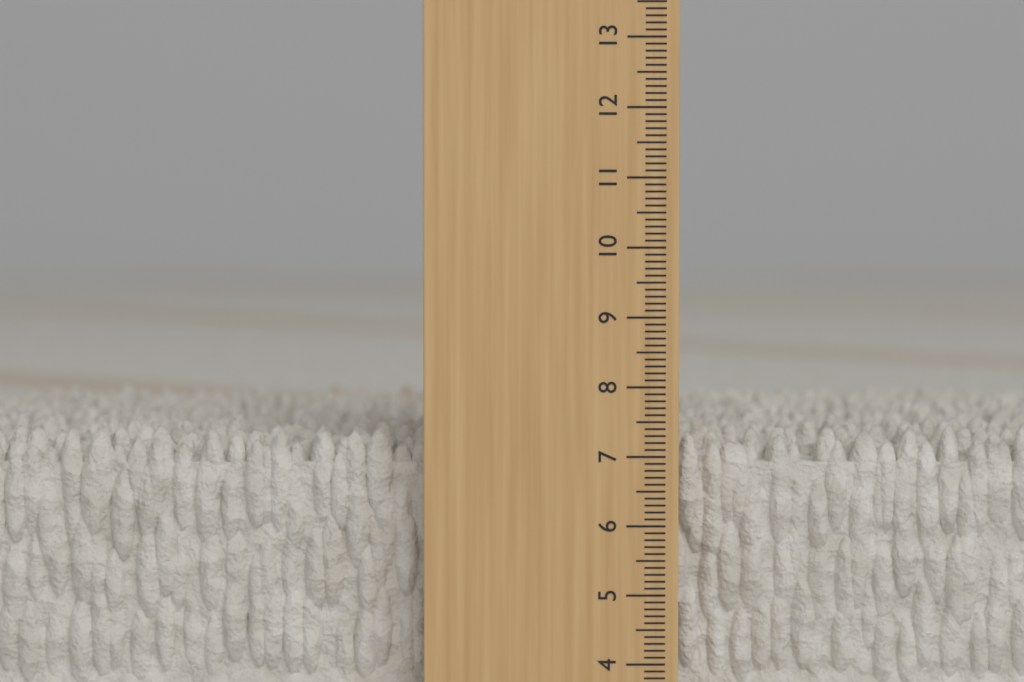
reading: 7.4 cm
